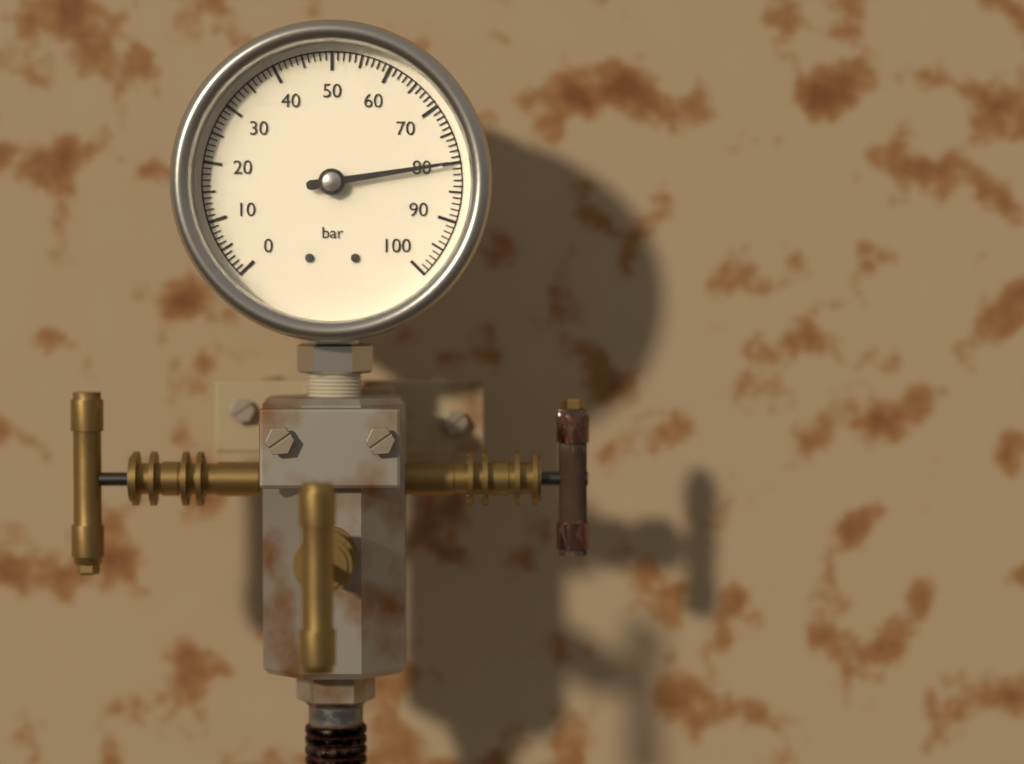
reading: 80 bar
